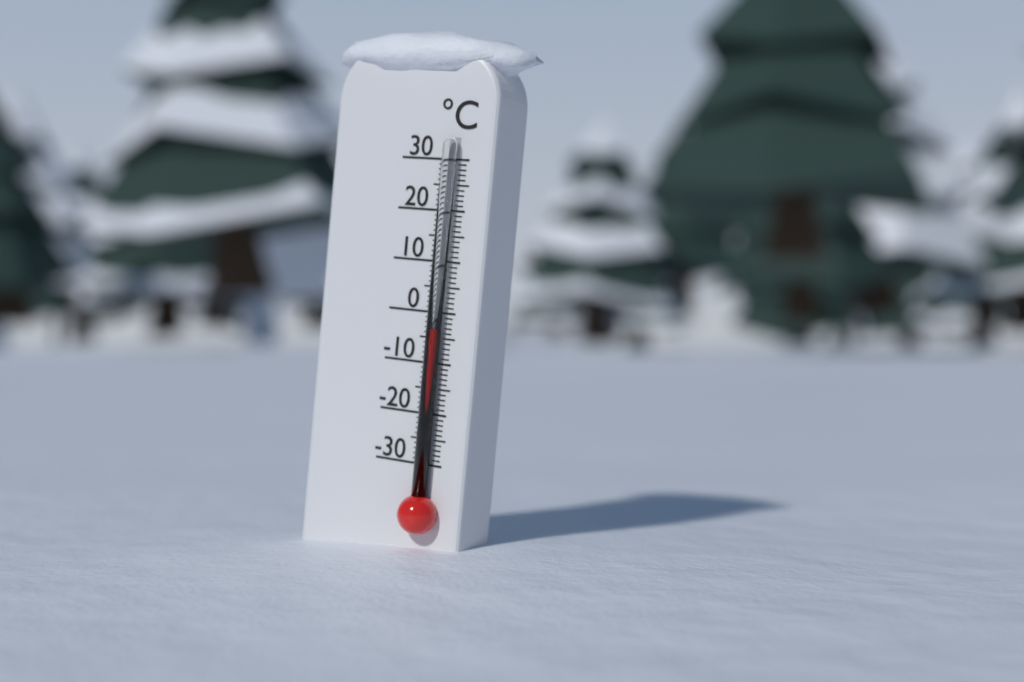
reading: -3 °C
